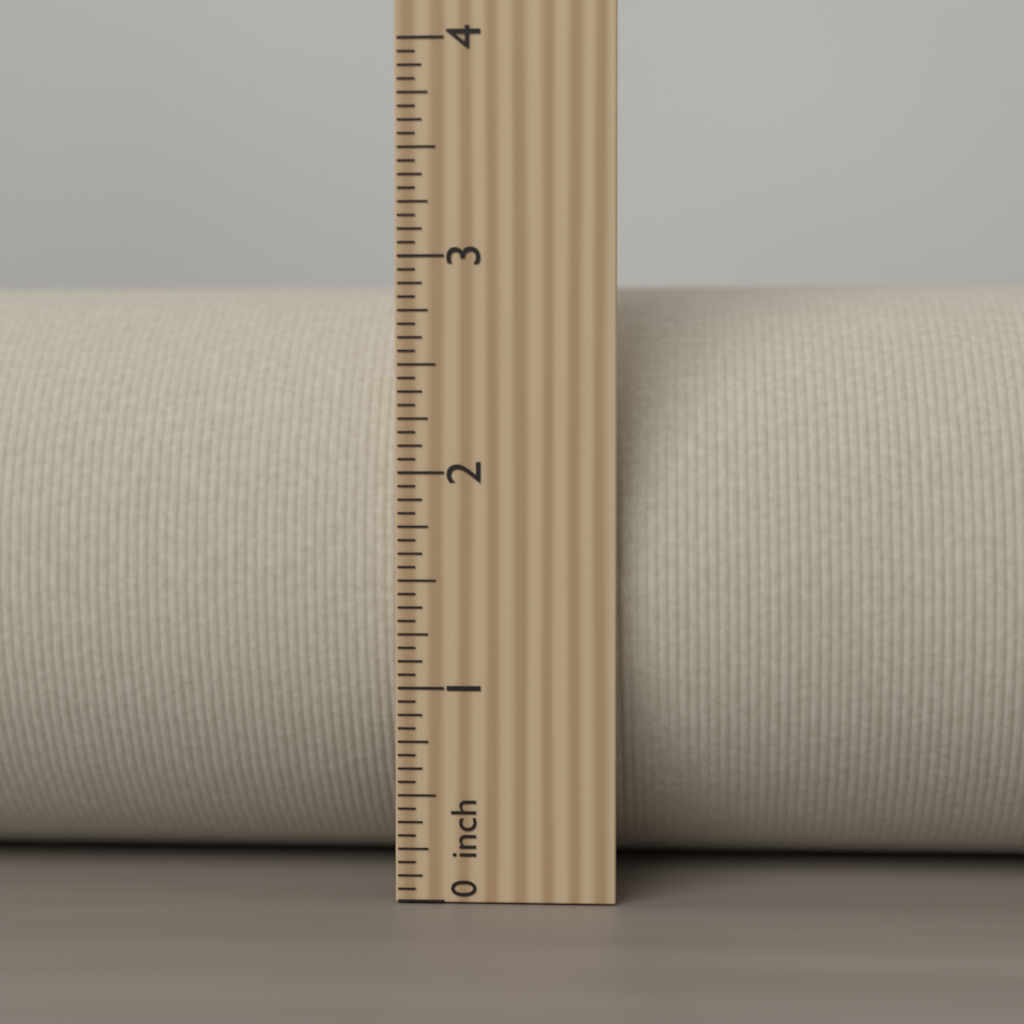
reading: 2.9375 inch
